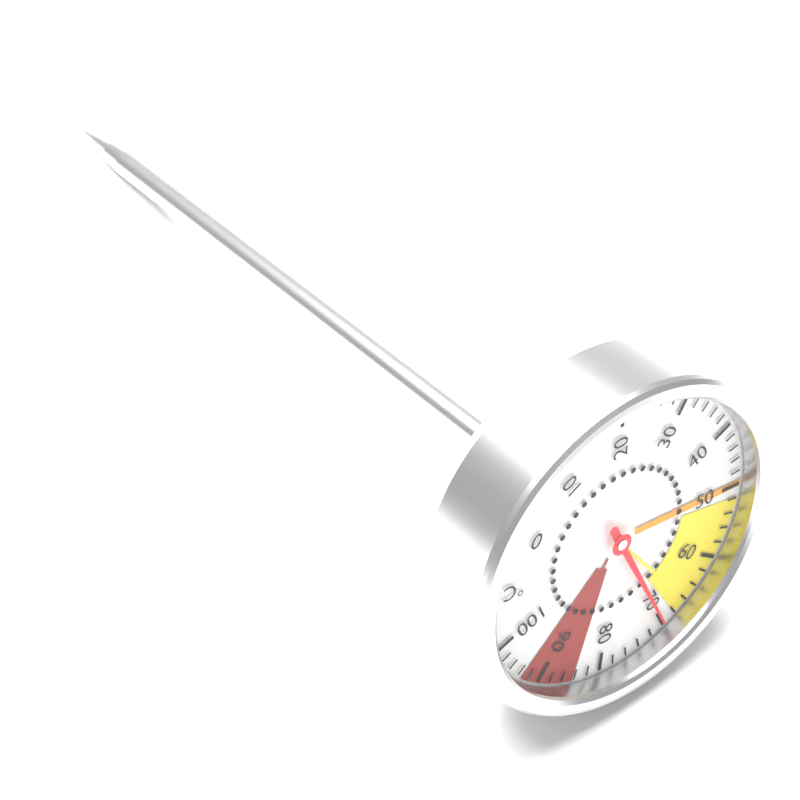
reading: 70 °C
